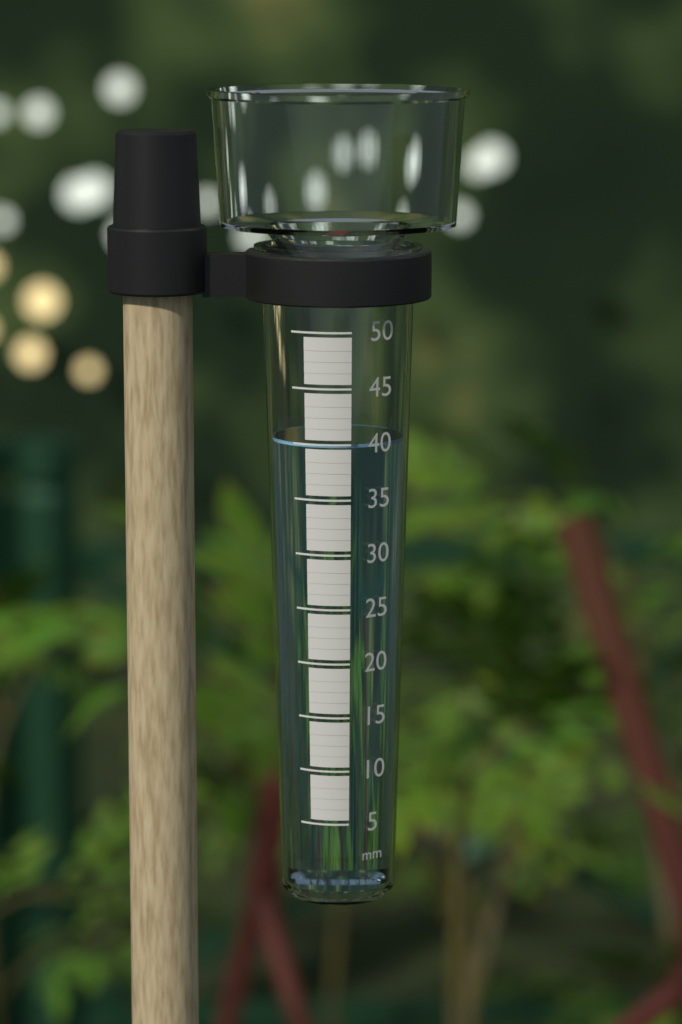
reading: 40 mm
